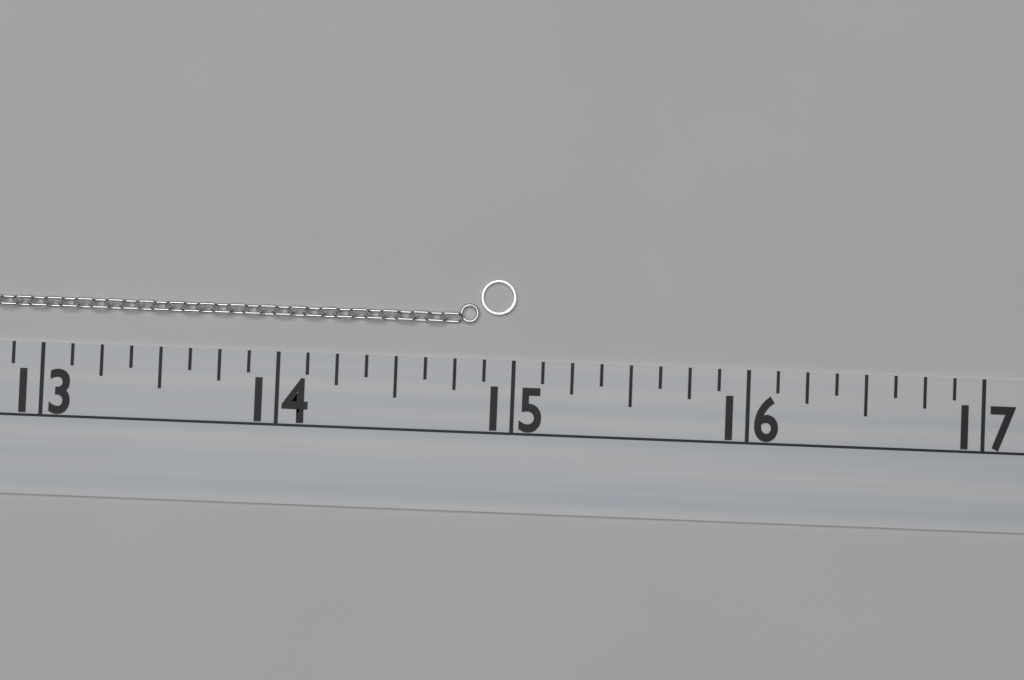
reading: 15.000 (no unit)
